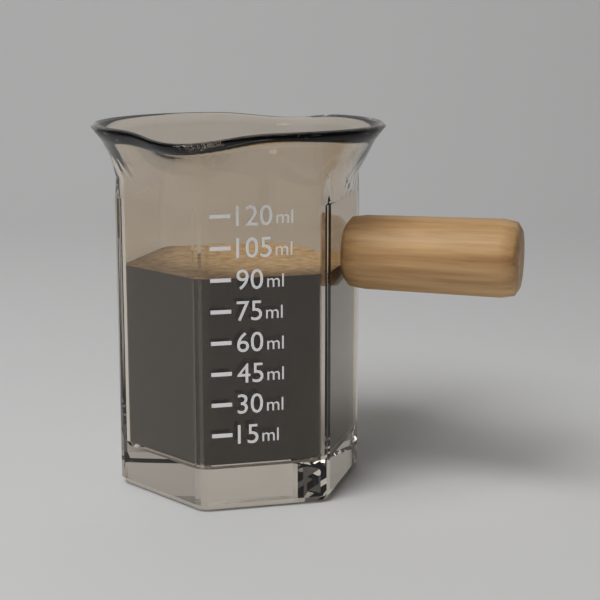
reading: 90 ml
